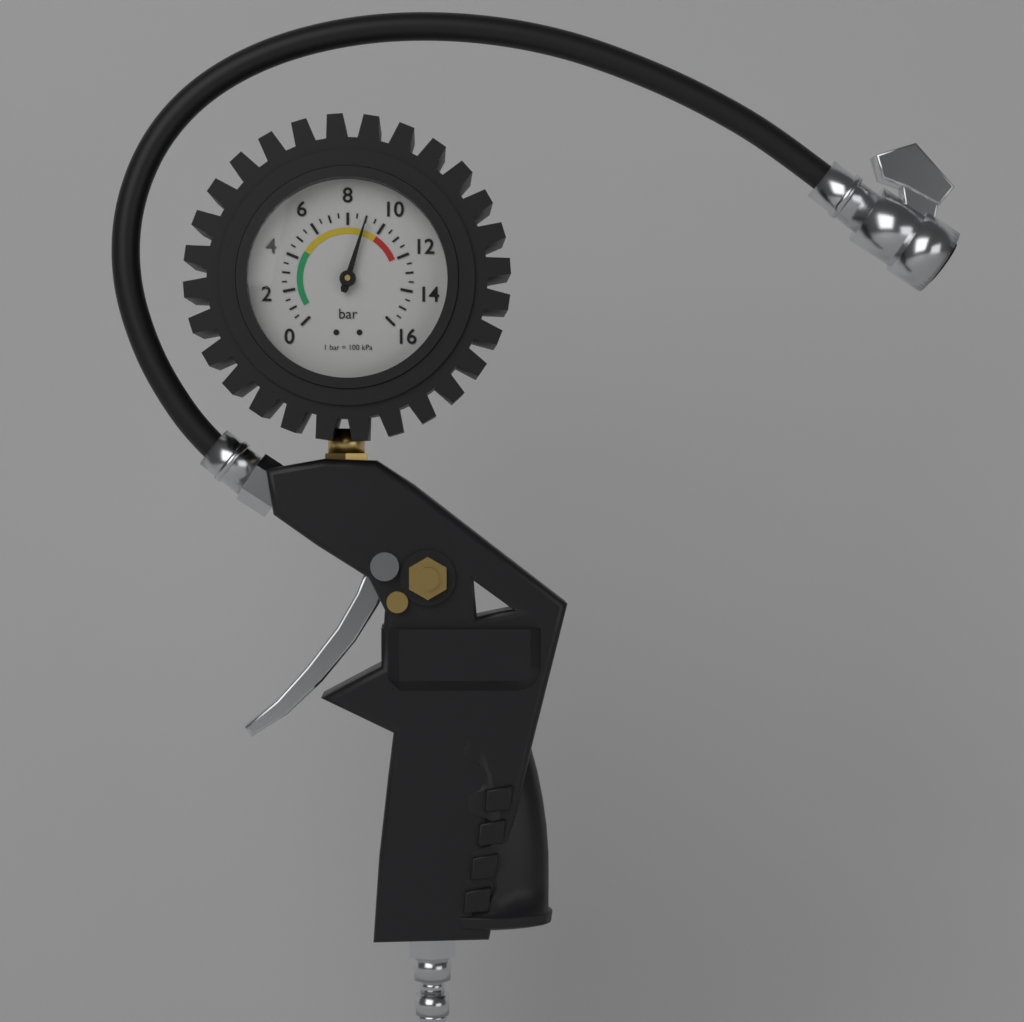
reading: 9.0 bar
